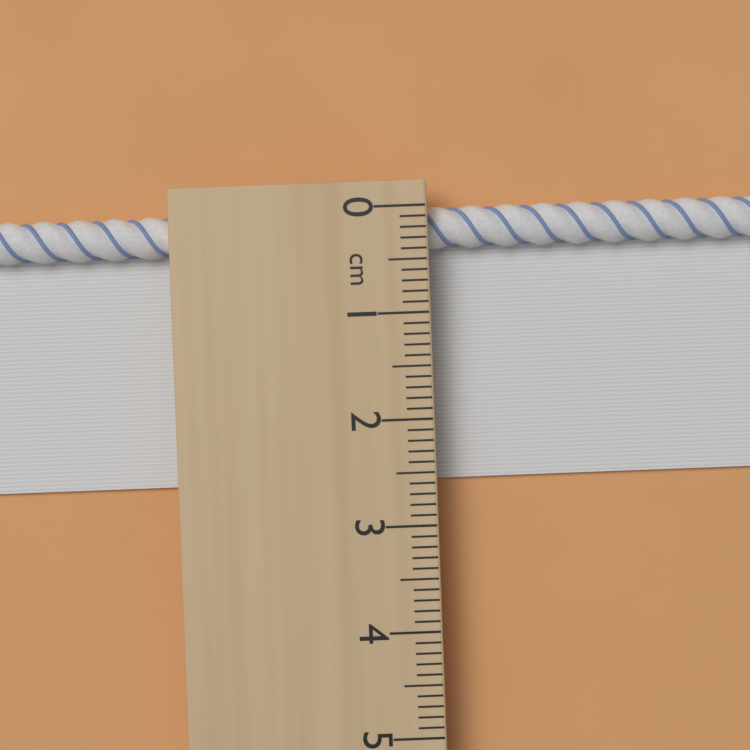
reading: 2.6 cm
